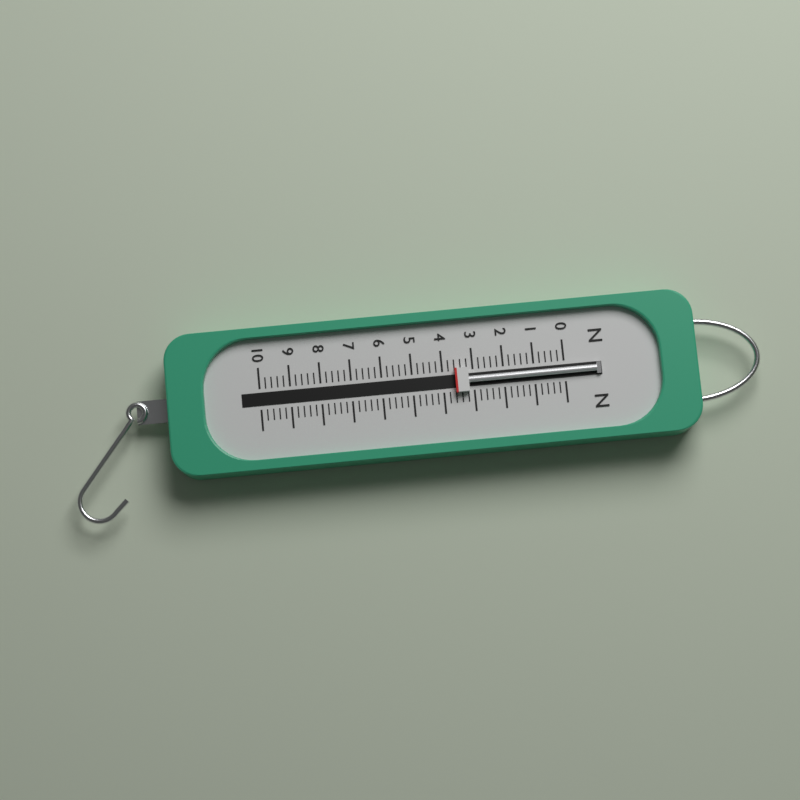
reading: 3.6 N
